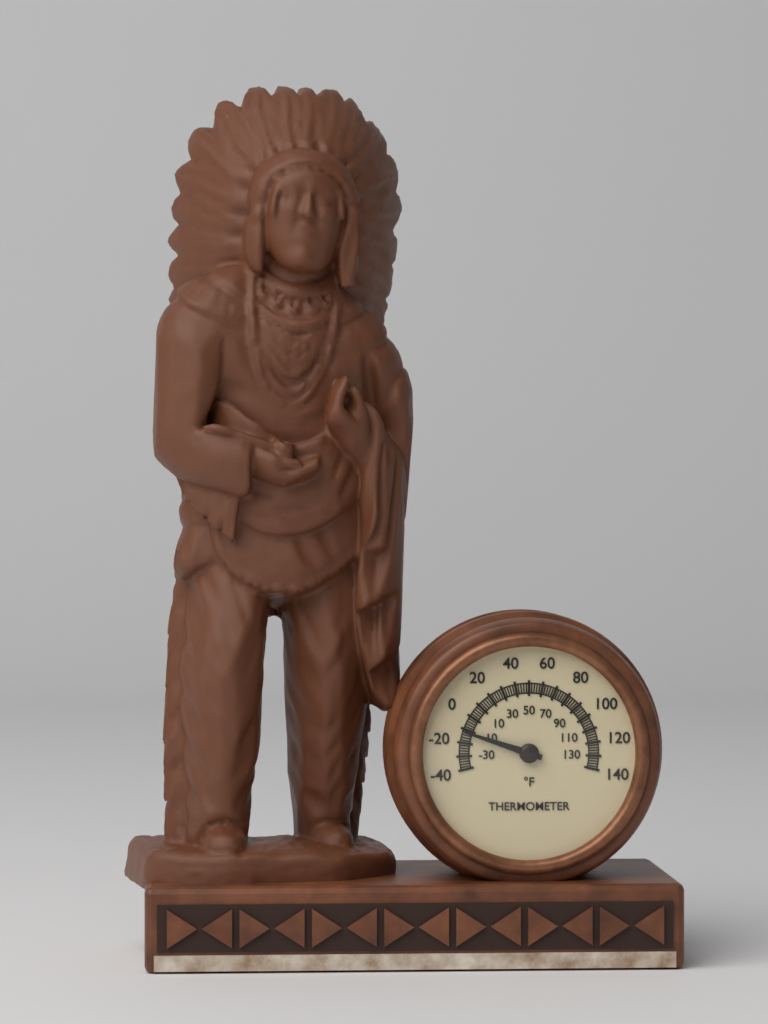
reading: -12 °F
